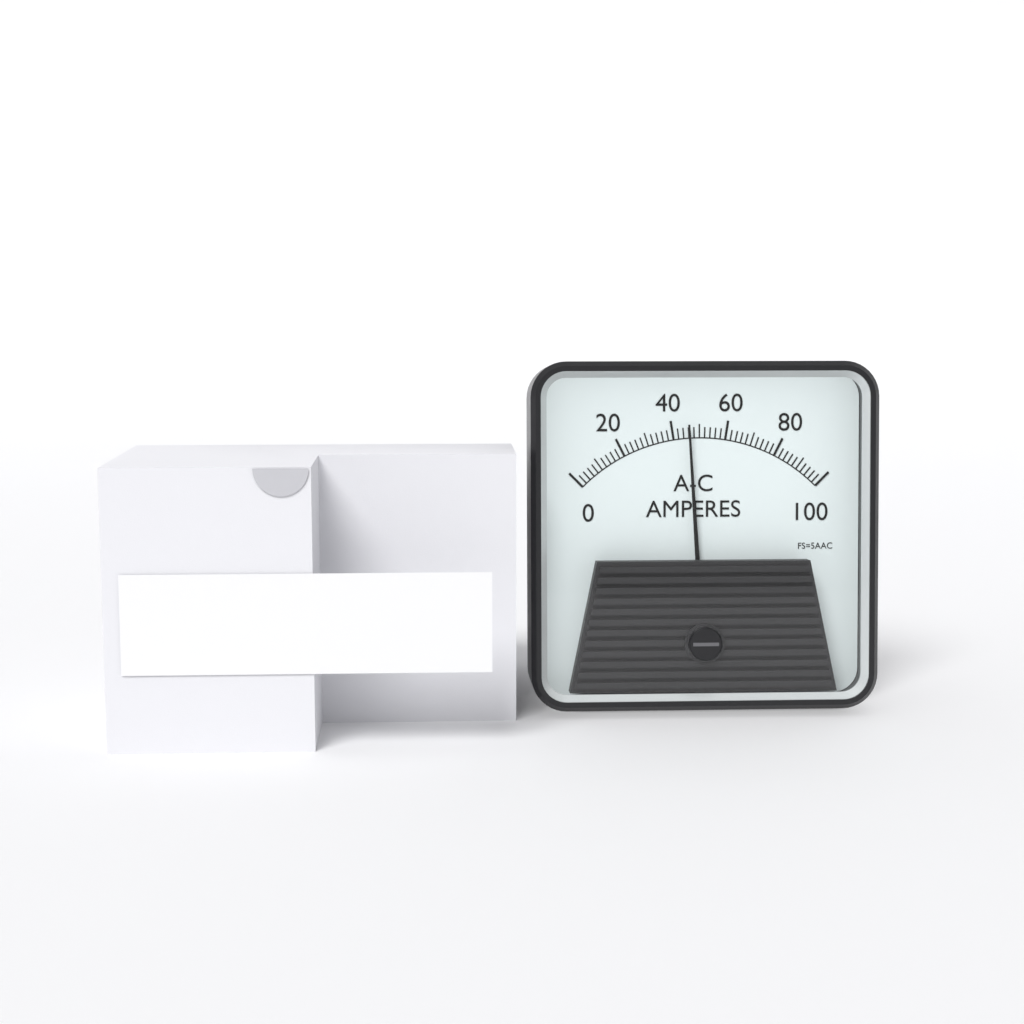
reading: 46 A
